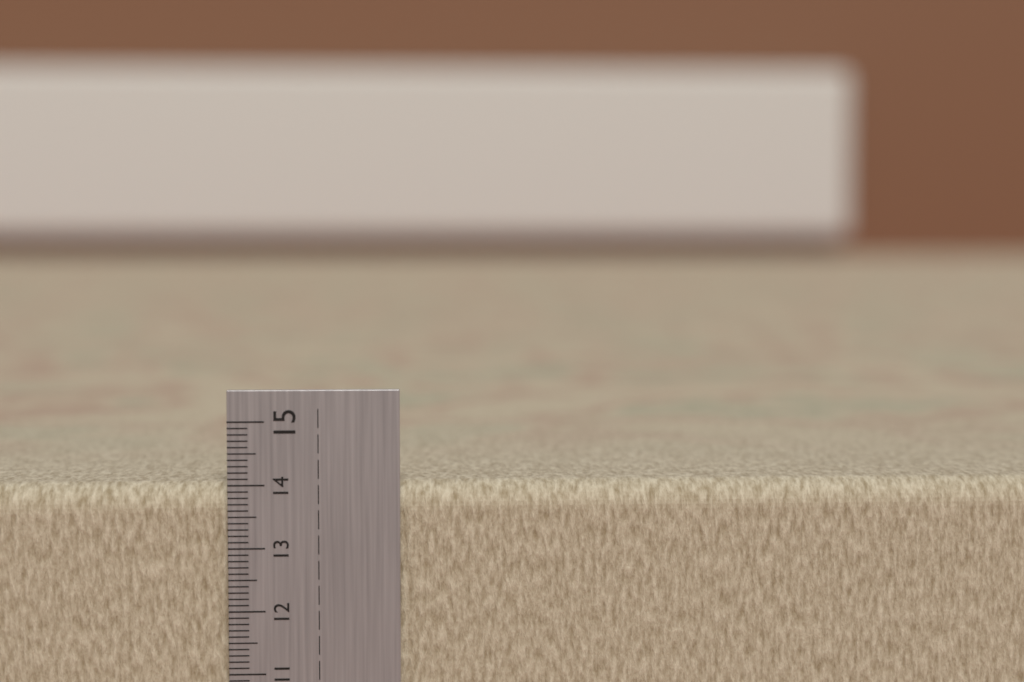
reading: 14.0 cm
